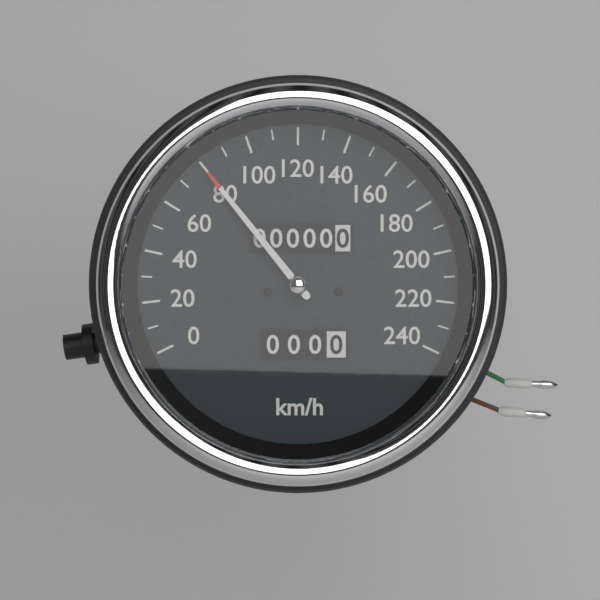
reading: 80 km/h
